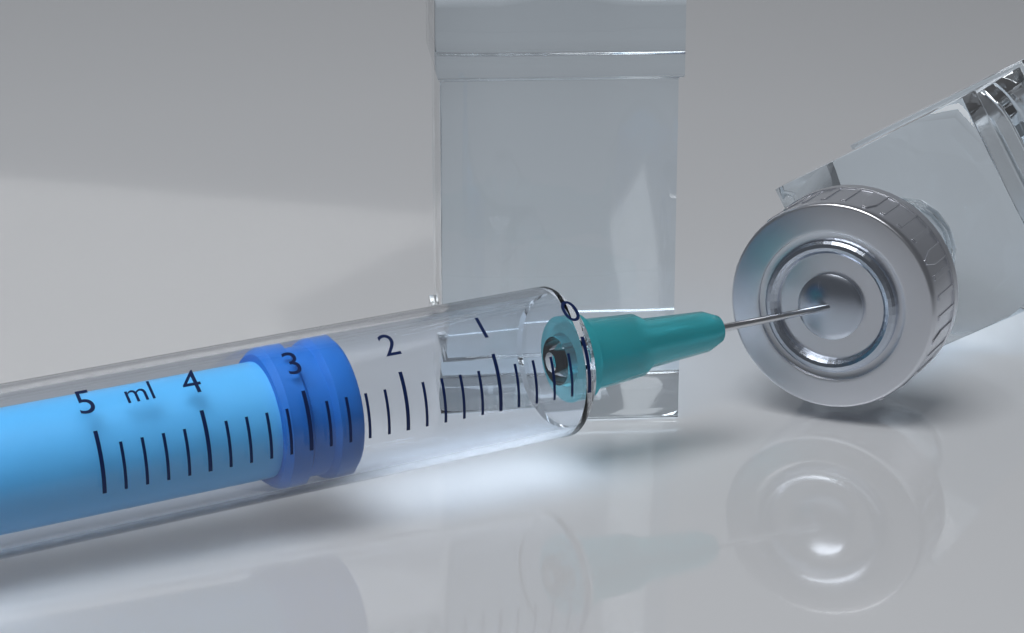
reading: 2.4 ml
